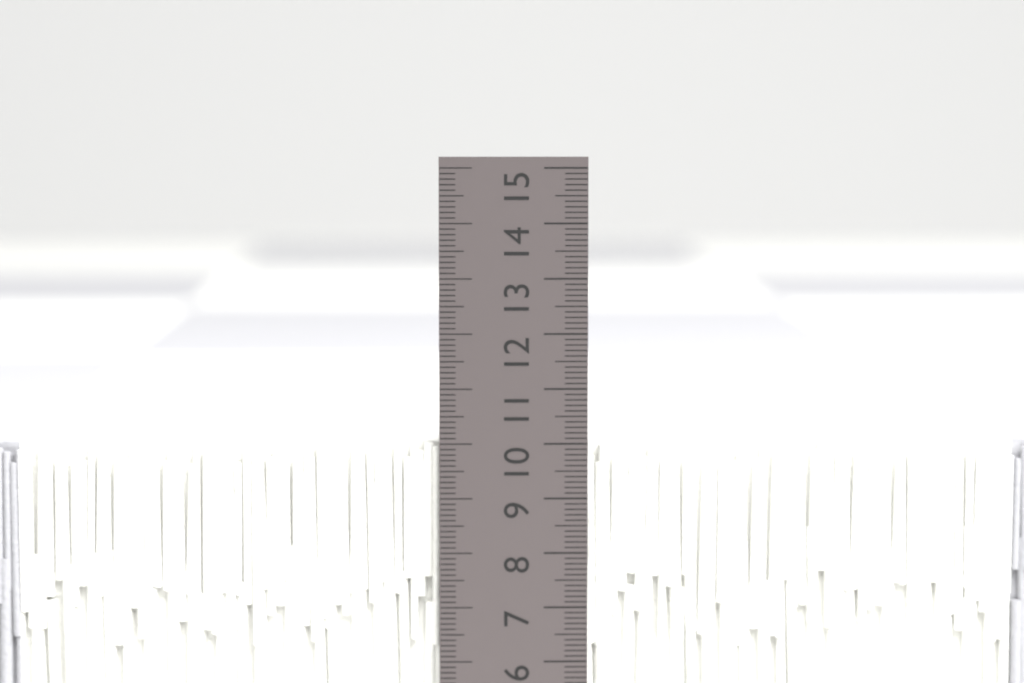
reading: 10.0 cm
